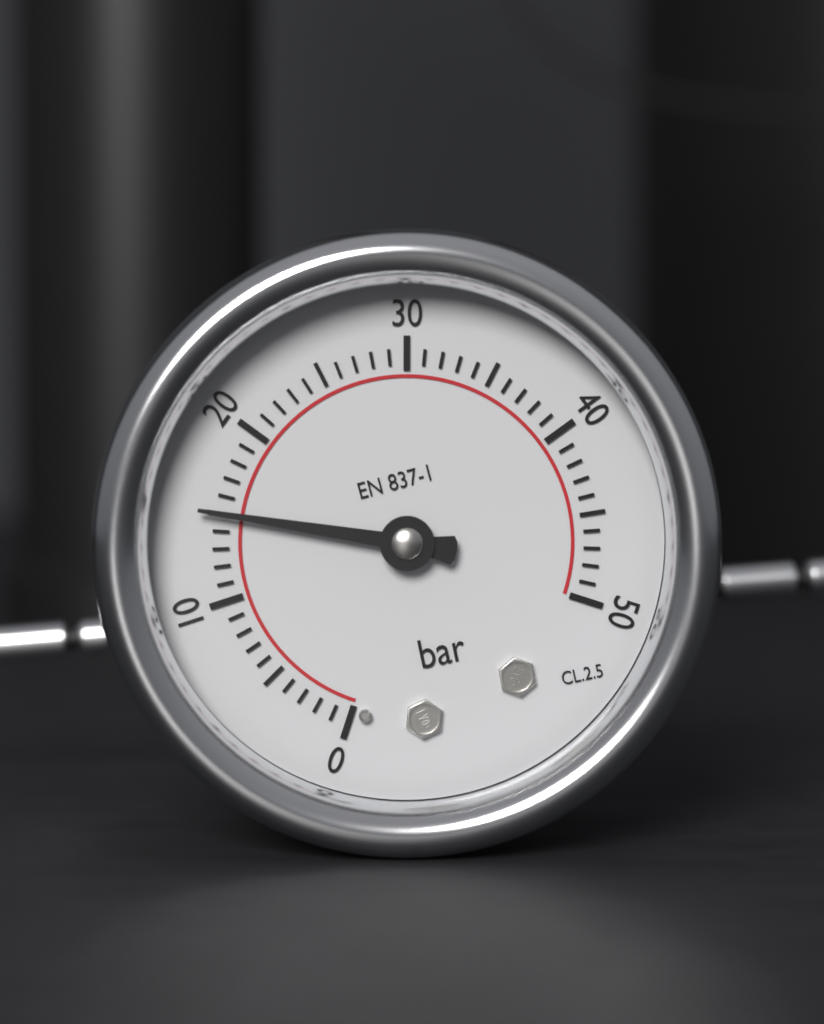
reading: 15 bar
